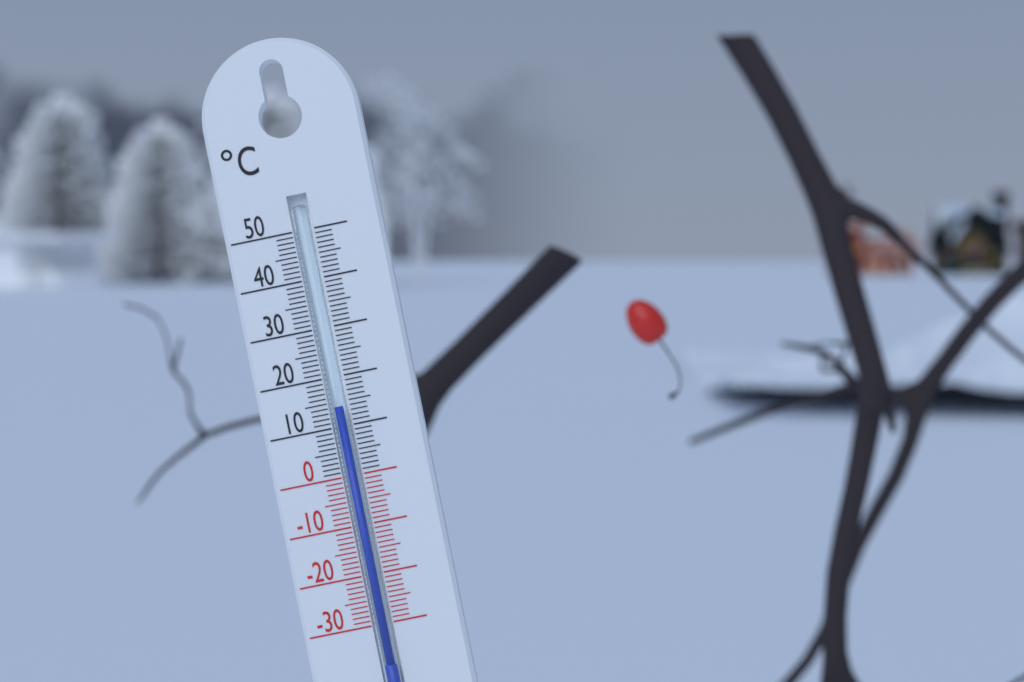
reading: 14 °C
